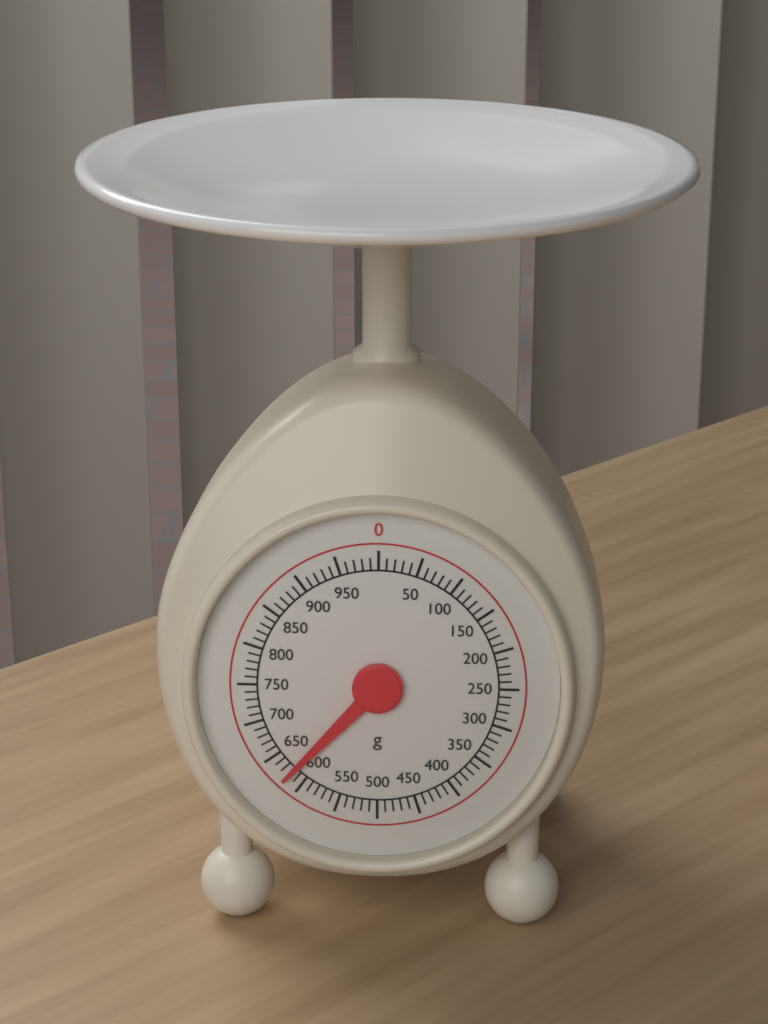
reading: 620 g
